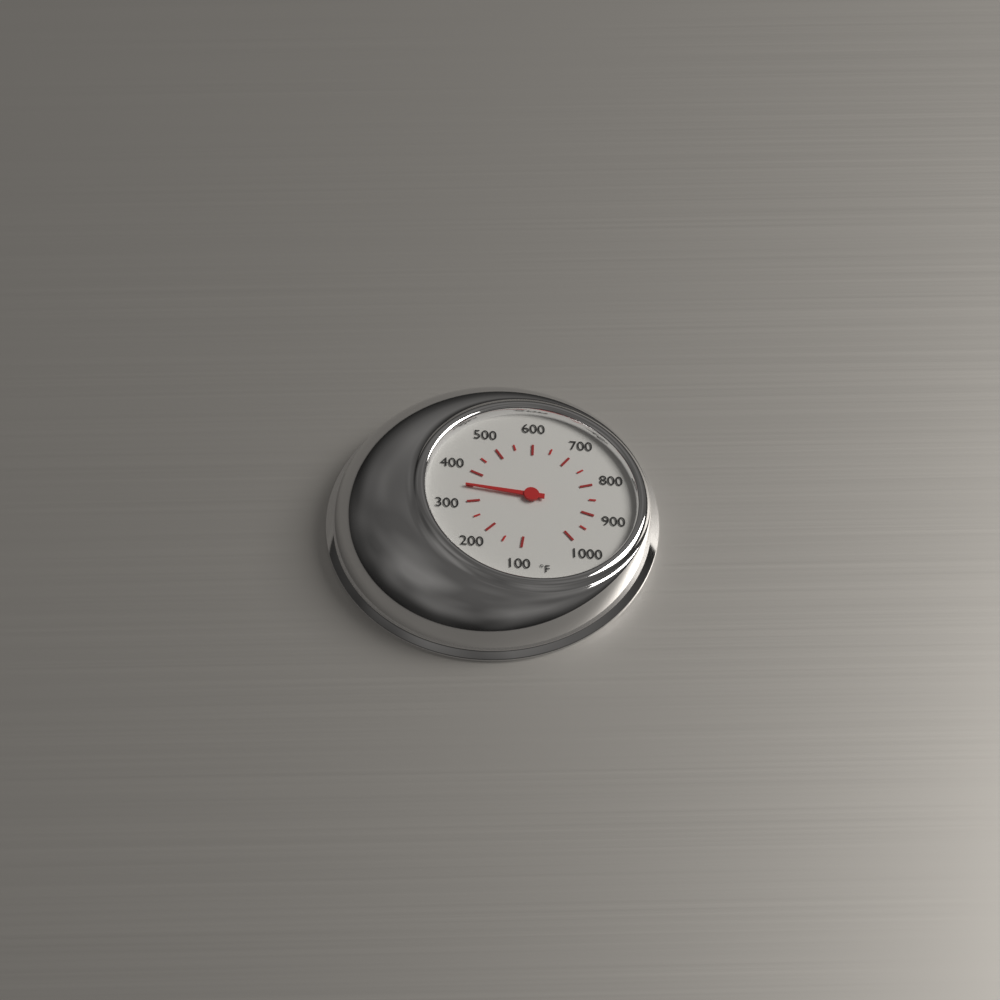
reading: 350 °F
